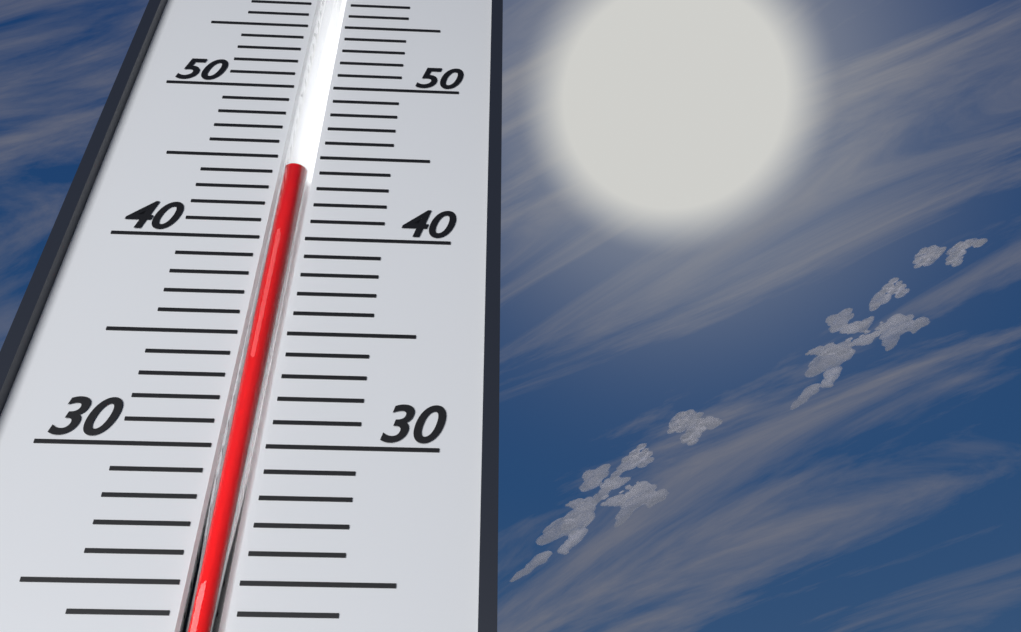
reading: 44 (no unit)
